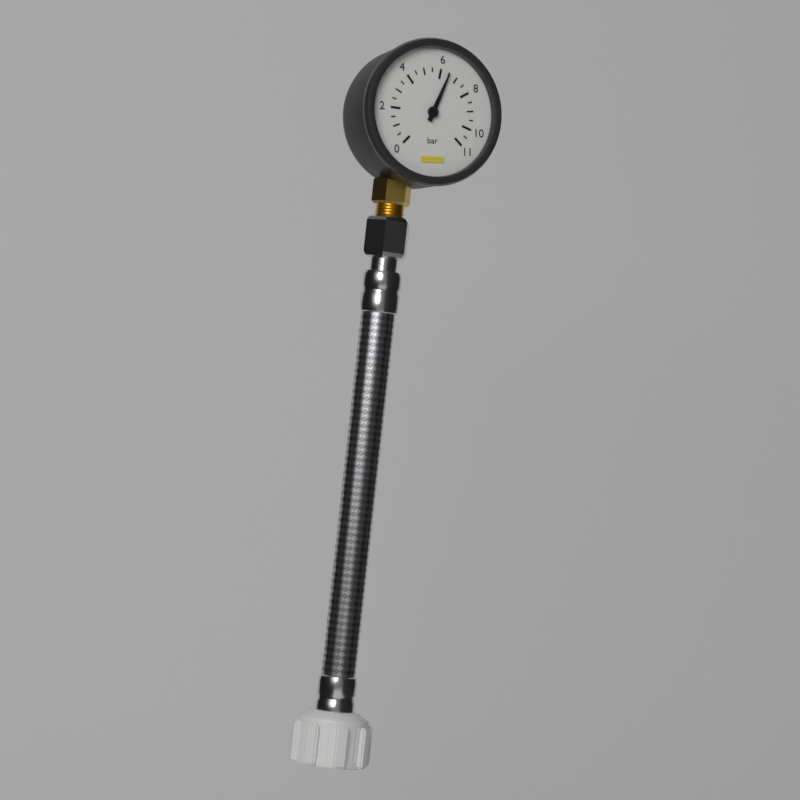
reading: 6.5 bar
